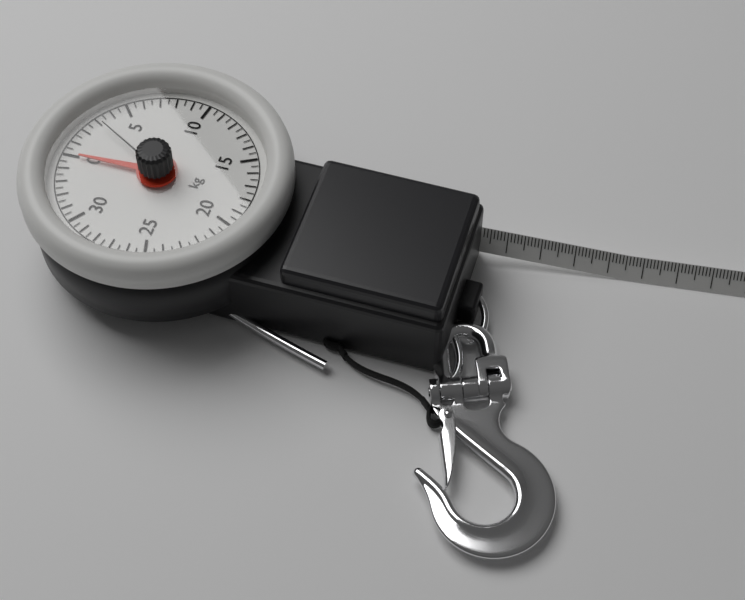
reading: 0.0 kg
